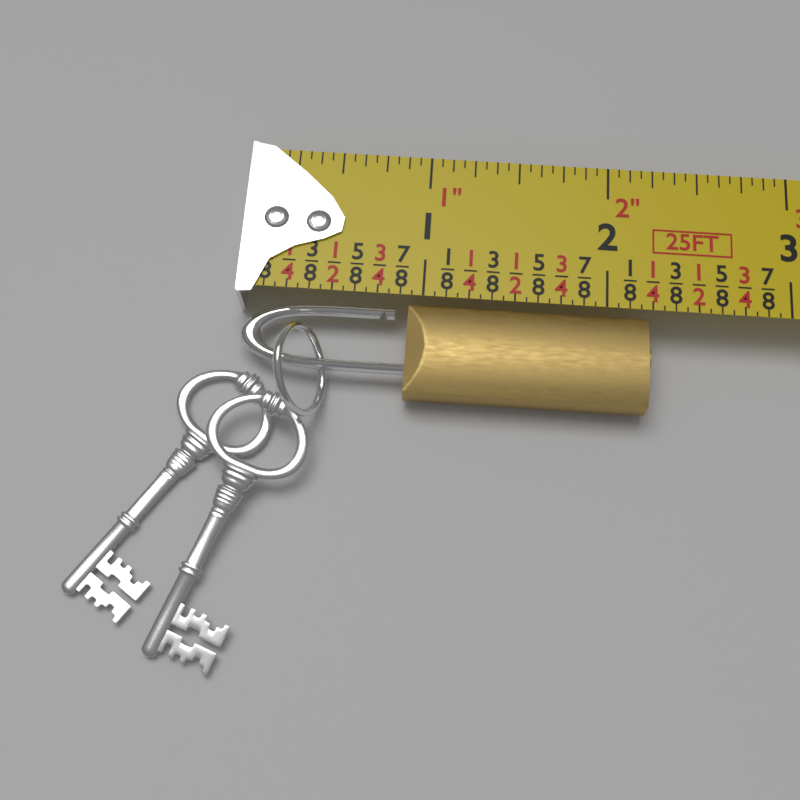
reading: 2.2500 in
